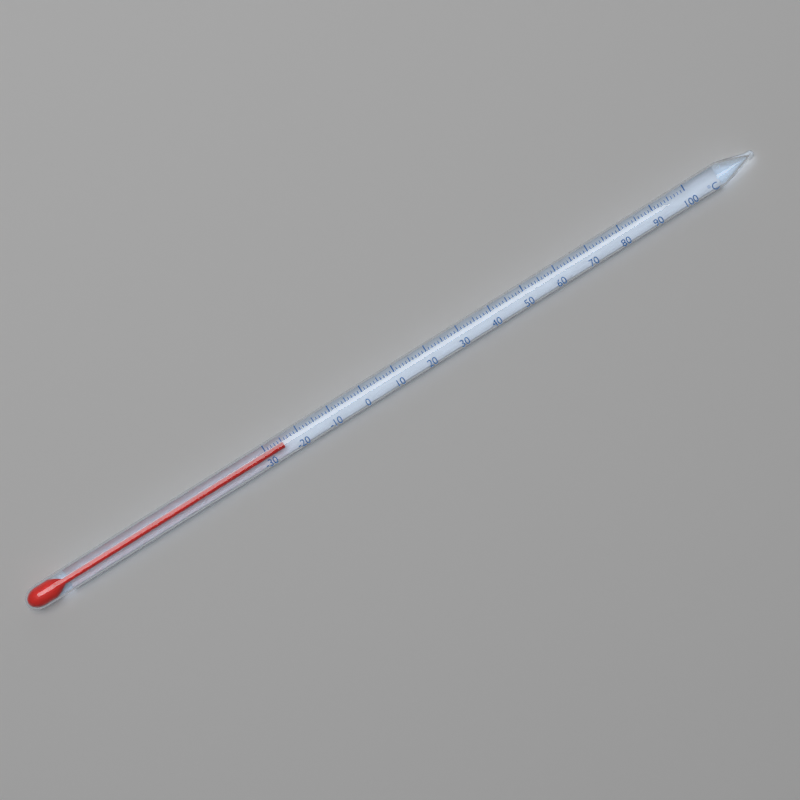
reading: -25 °C
